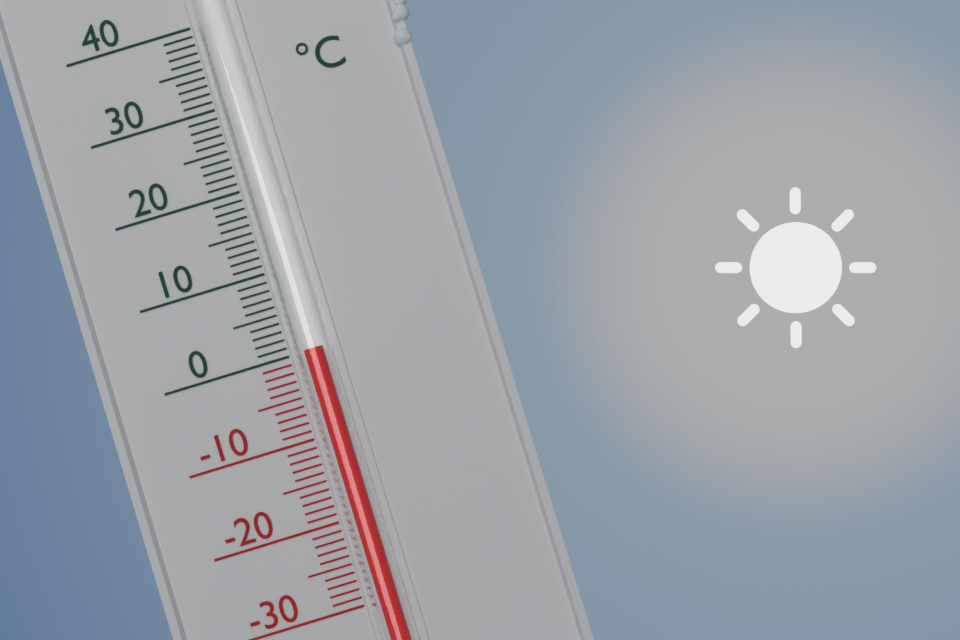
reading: 0 °C
